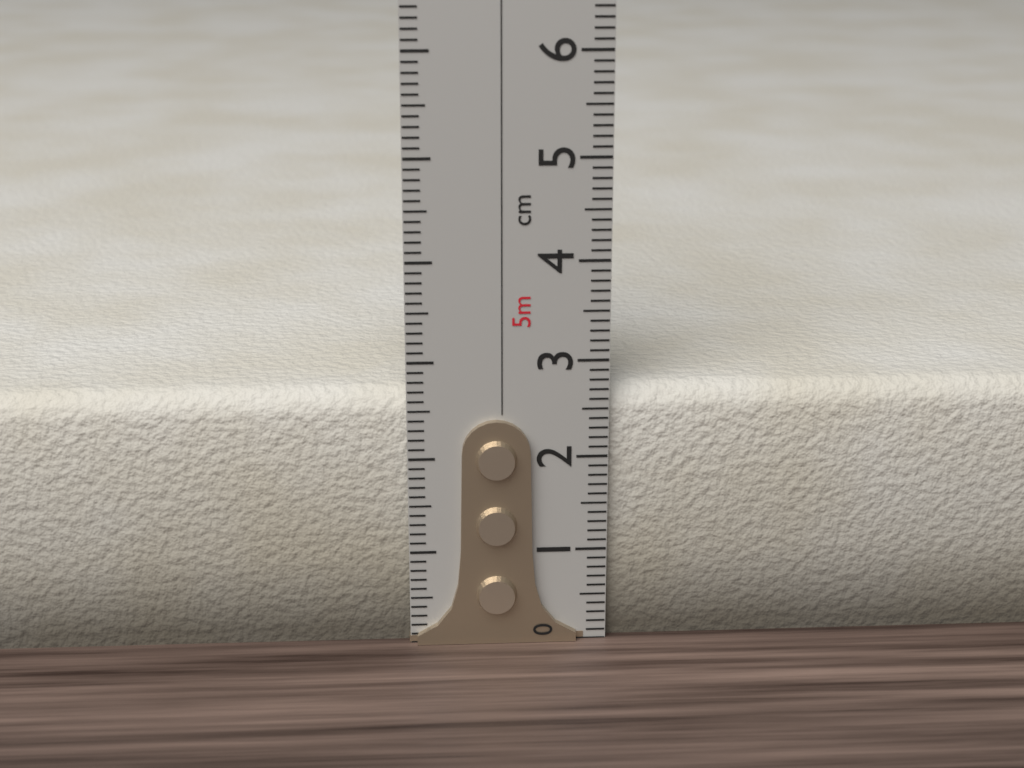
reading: 2.7 cm
